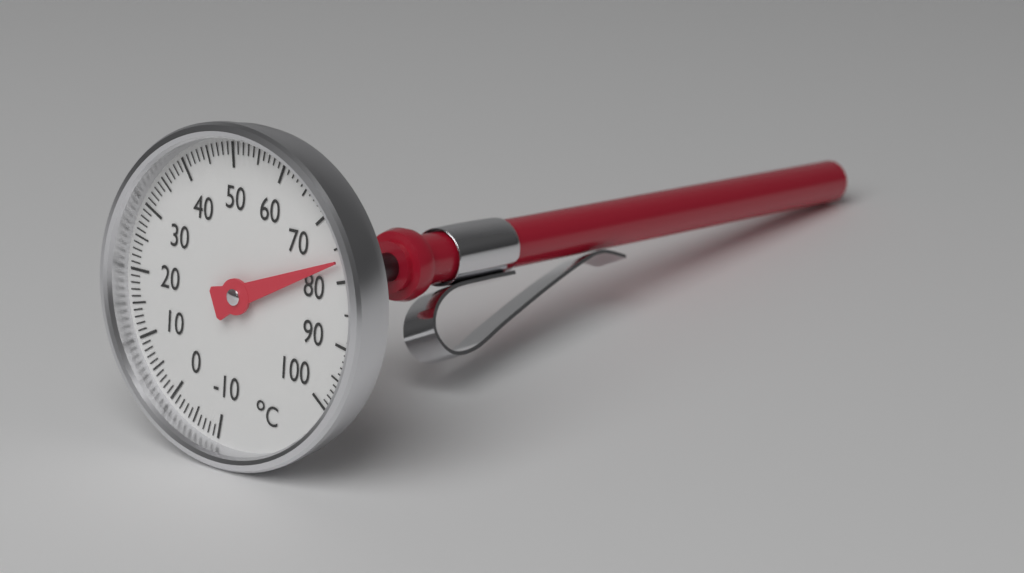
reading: 77 °C
